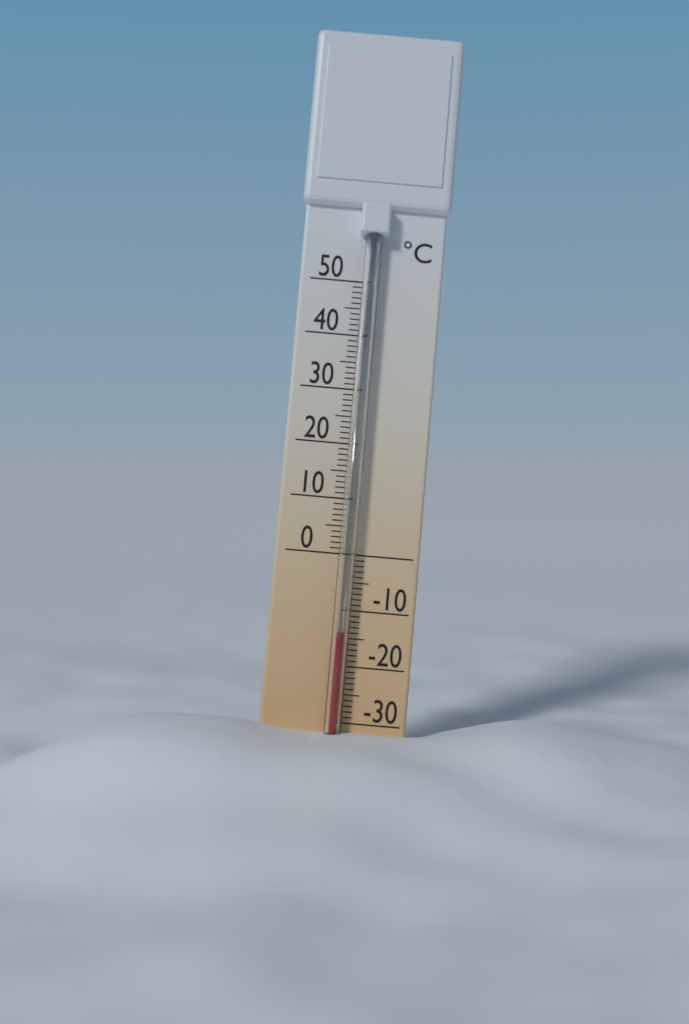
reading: -14 °C
